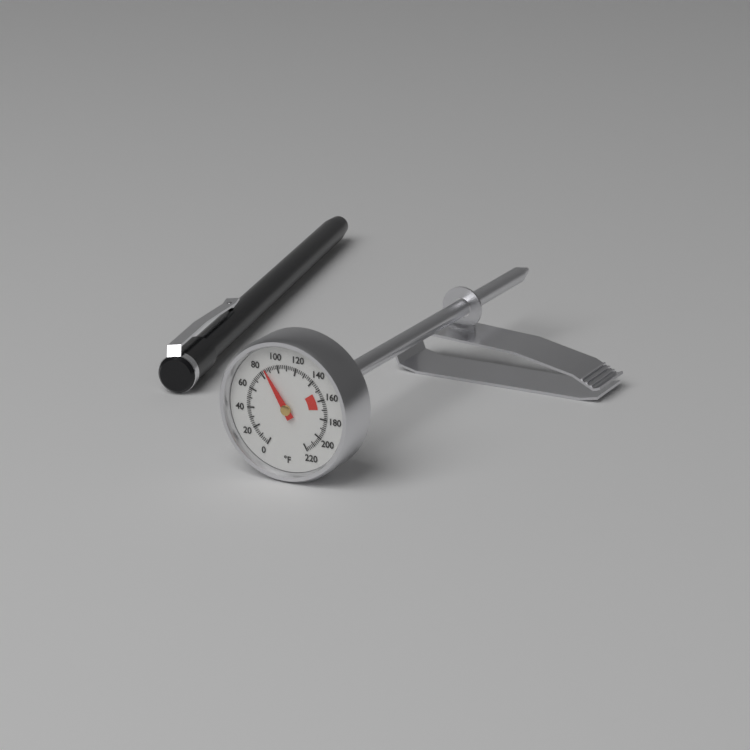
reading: 86 °F
